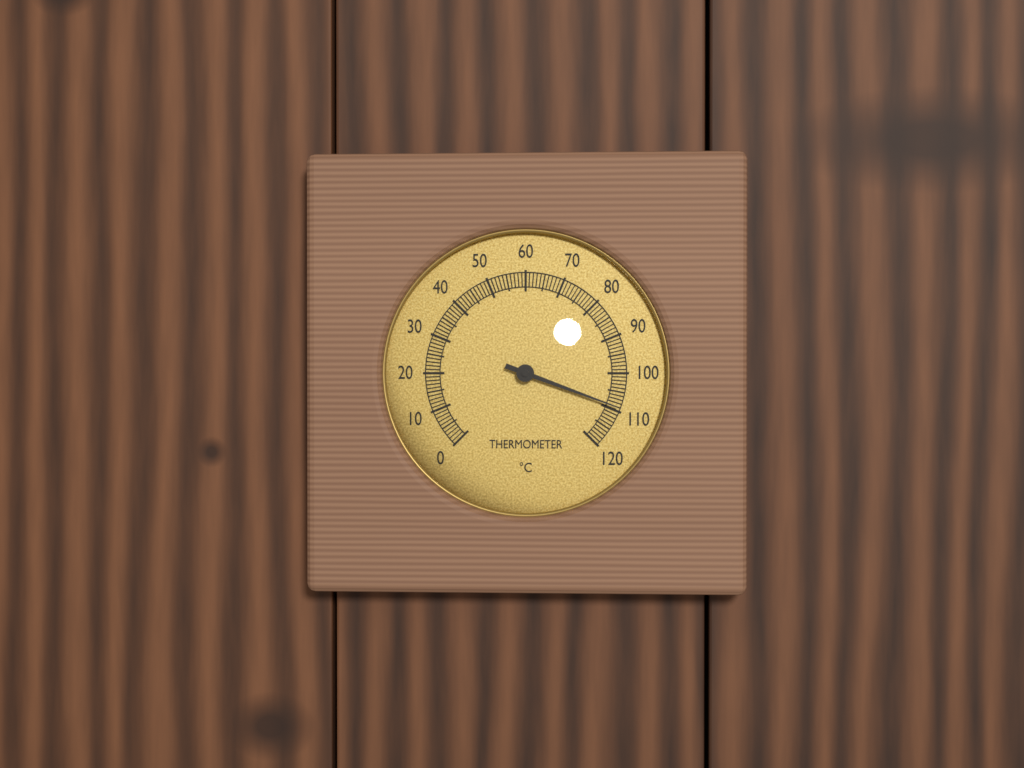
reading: 109 °C
